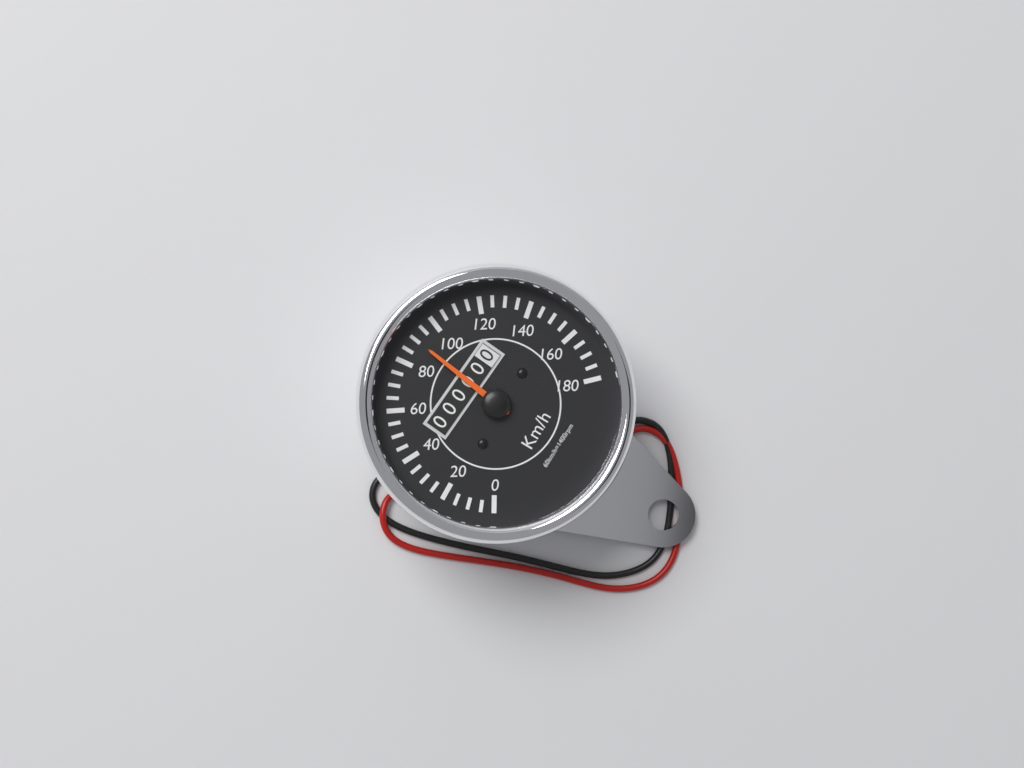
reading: 90 km/h
